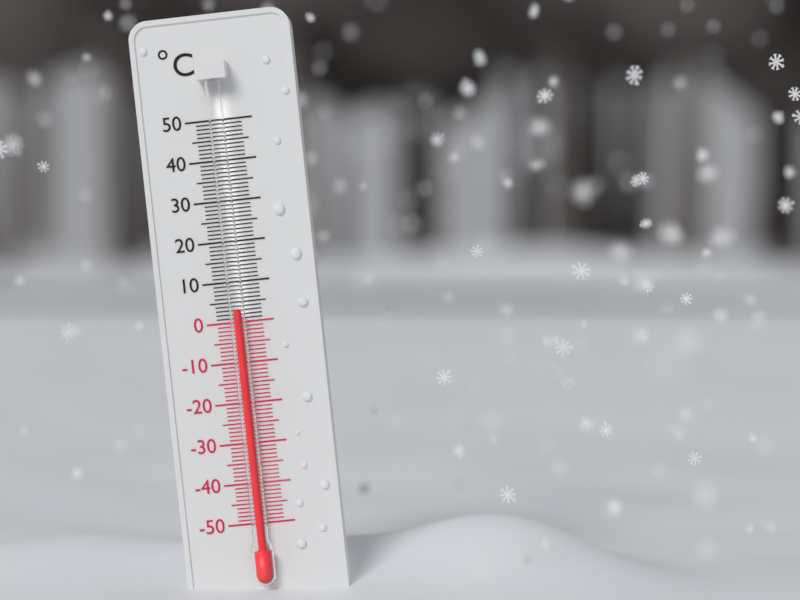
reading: 3 °C
